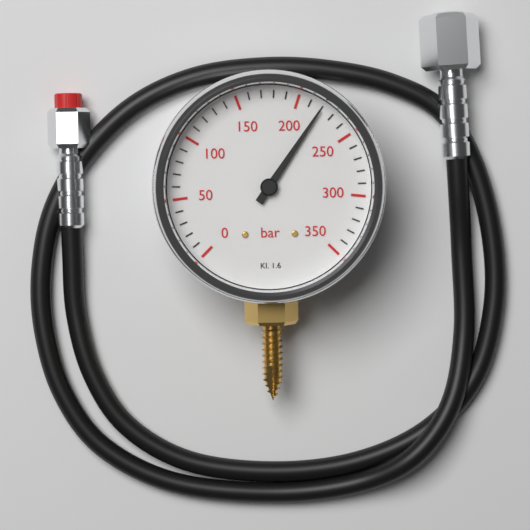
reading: 220 bar
